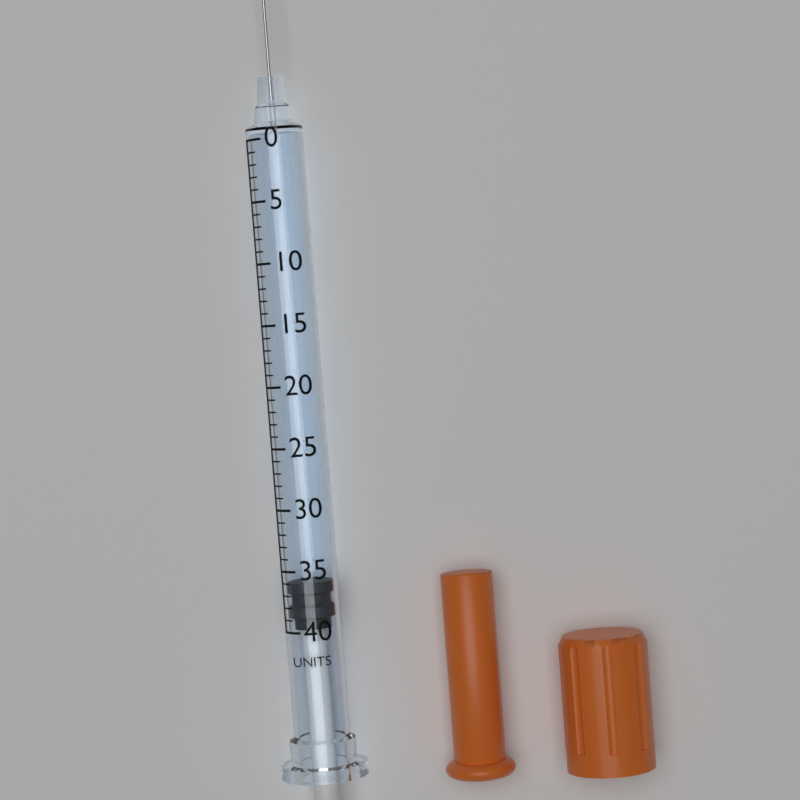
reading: 36 units
